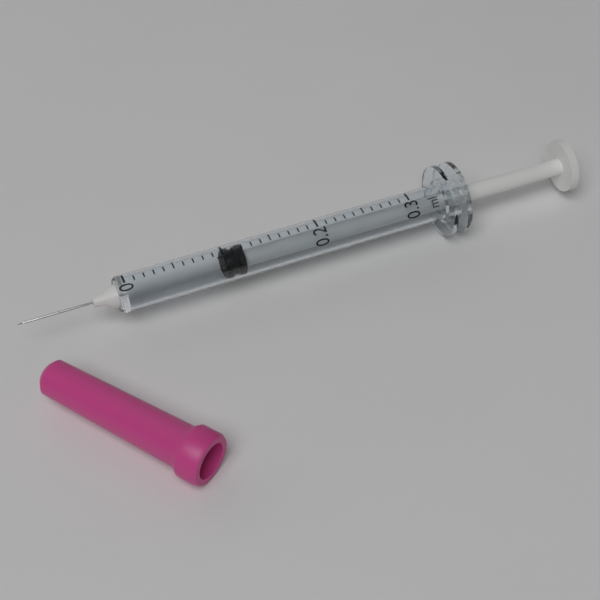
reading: 0.10 ml
